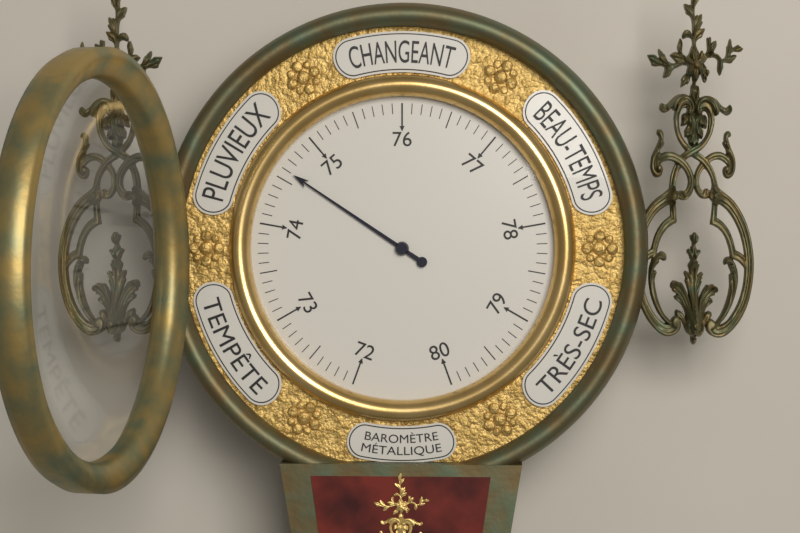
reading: 74.6 (no unit)
